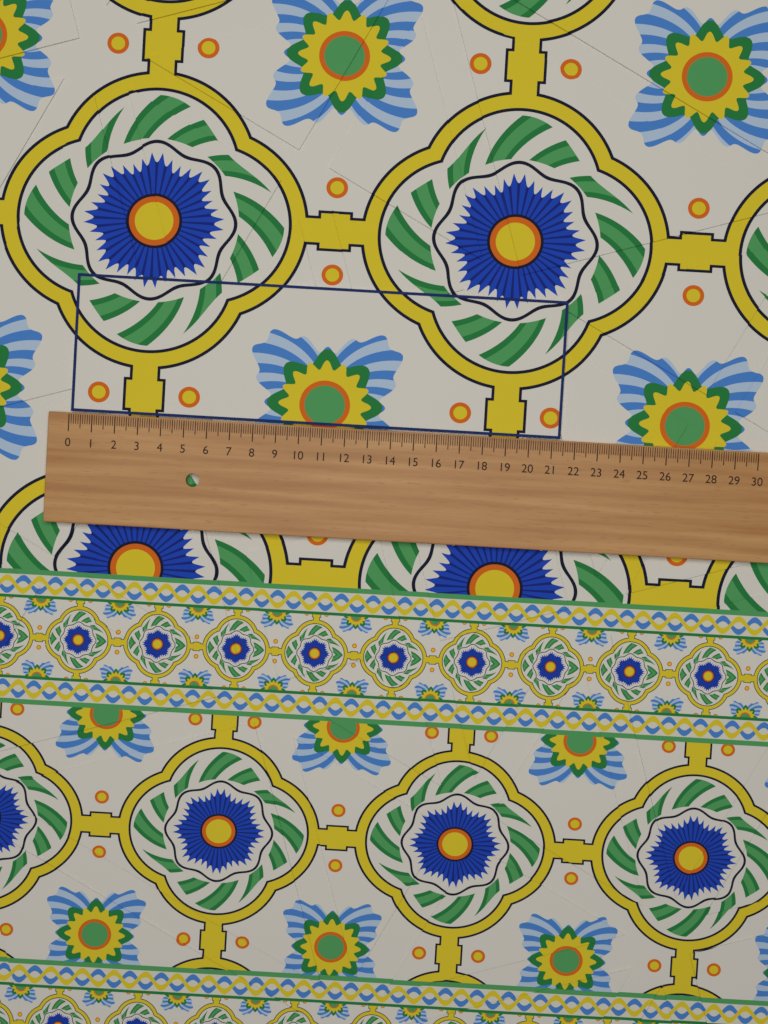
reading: 21.4 (no unit)
